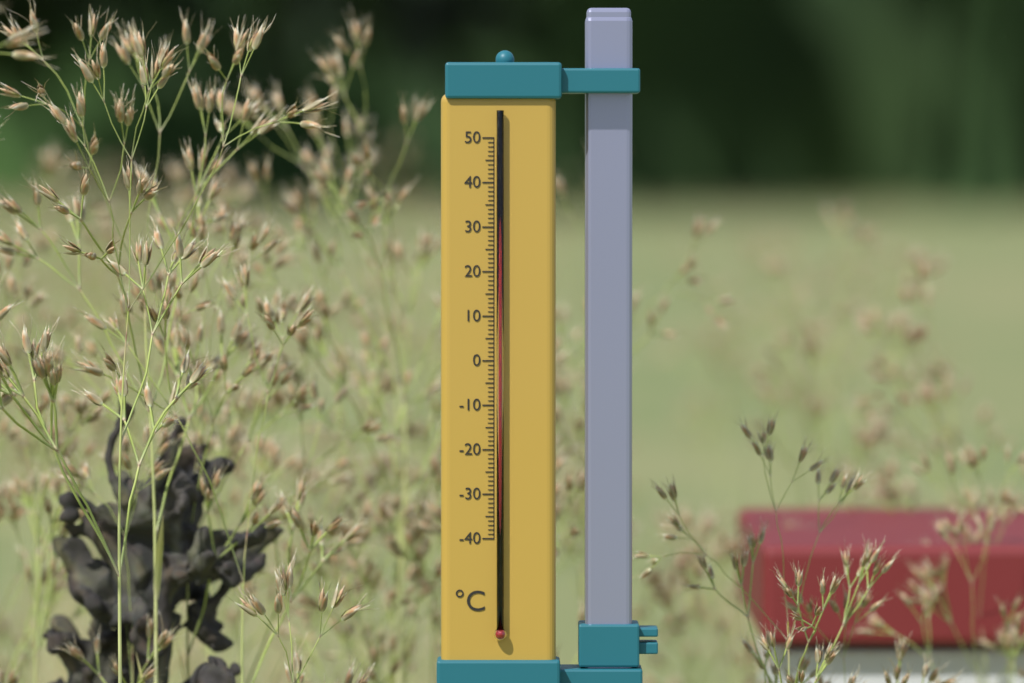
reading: 49 °C
